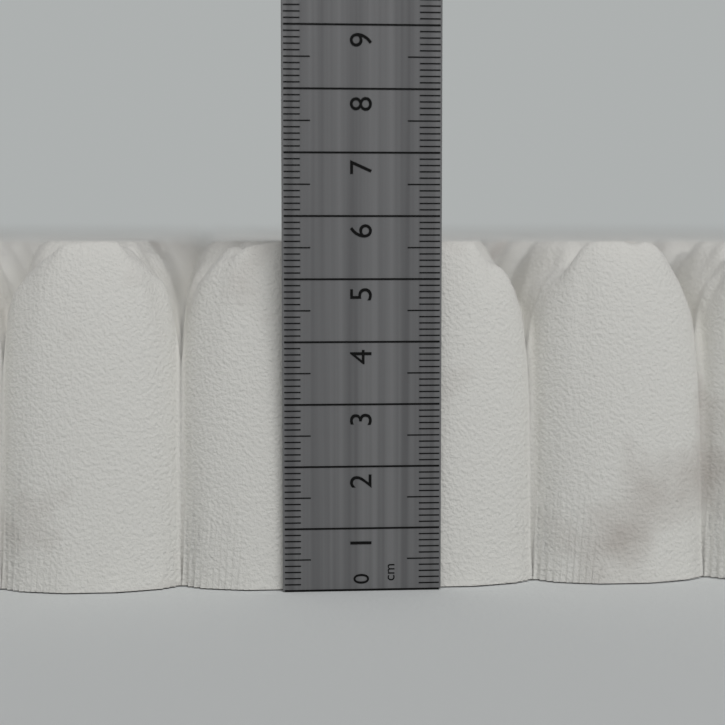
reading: 5.6 cm
